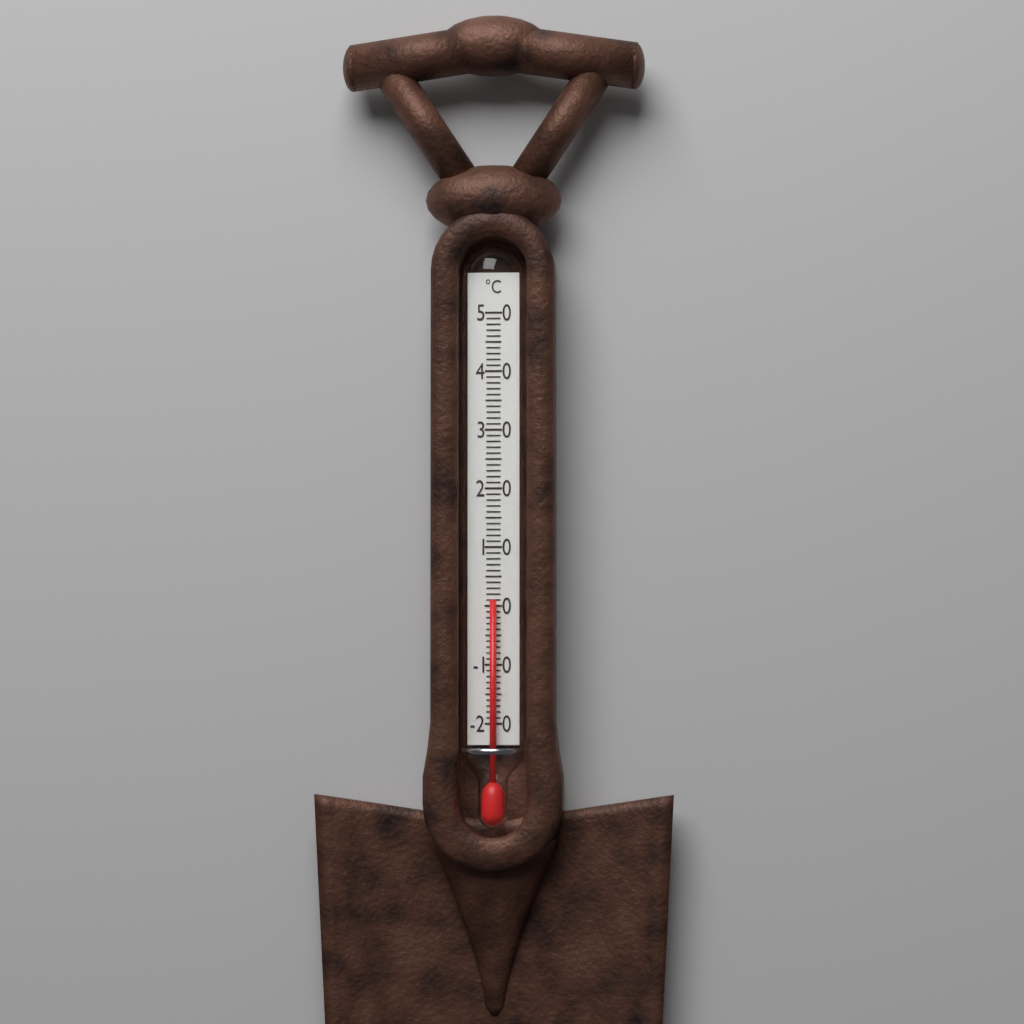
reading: 1 °C
